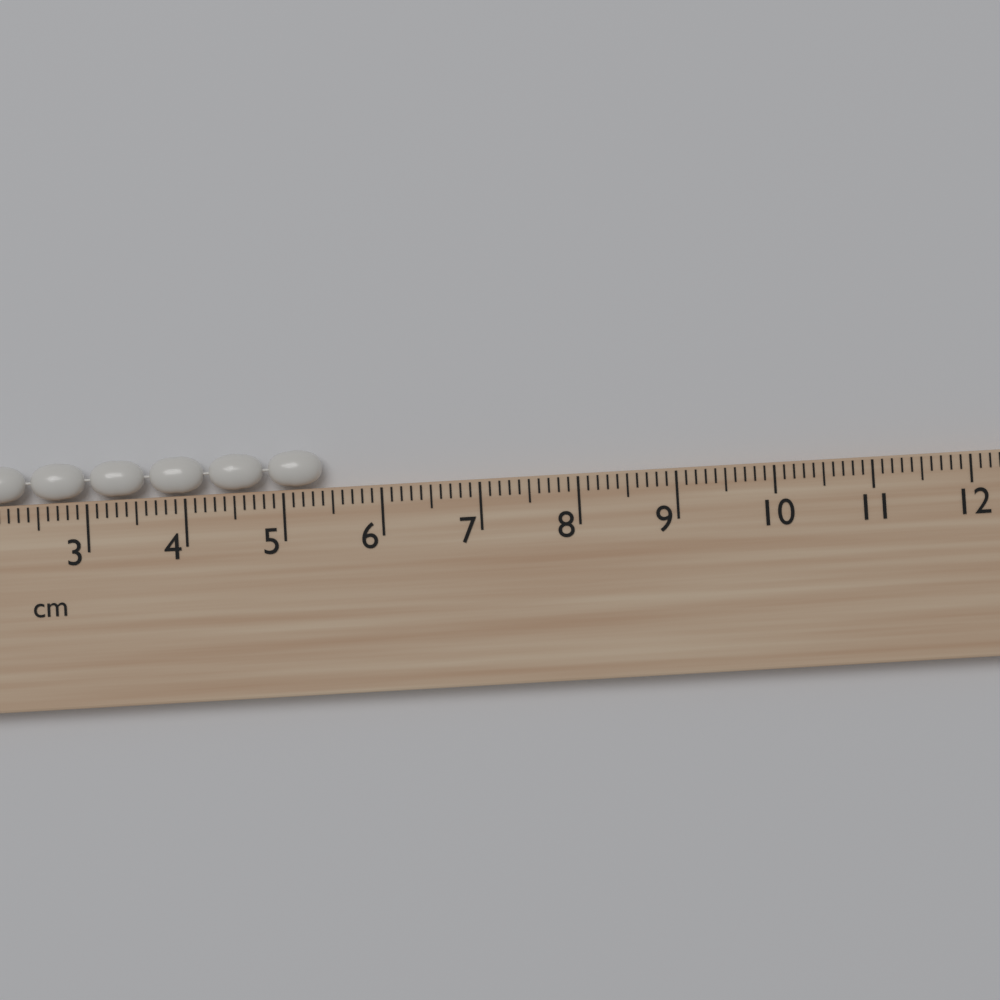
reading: 5.4 cm
